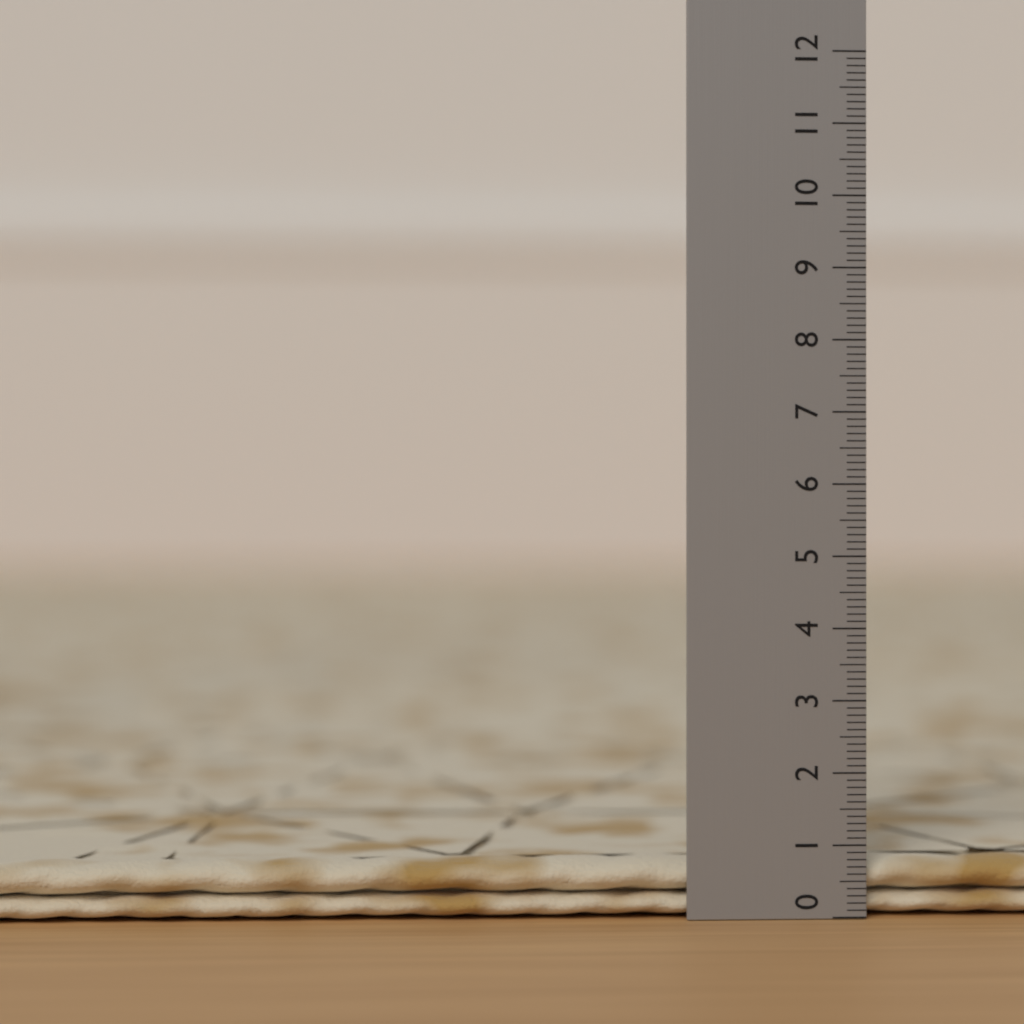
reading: 0.8 (no unit)
